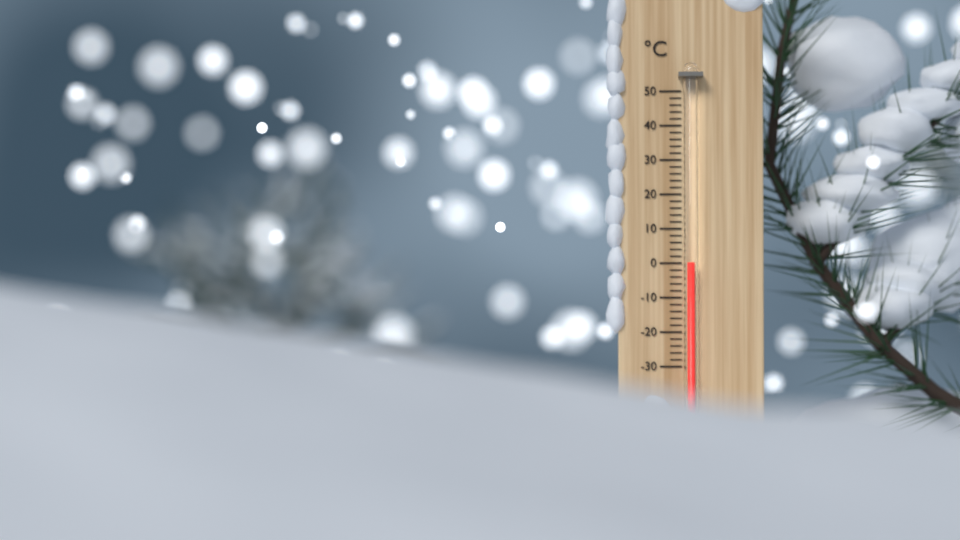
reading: 0 °C
